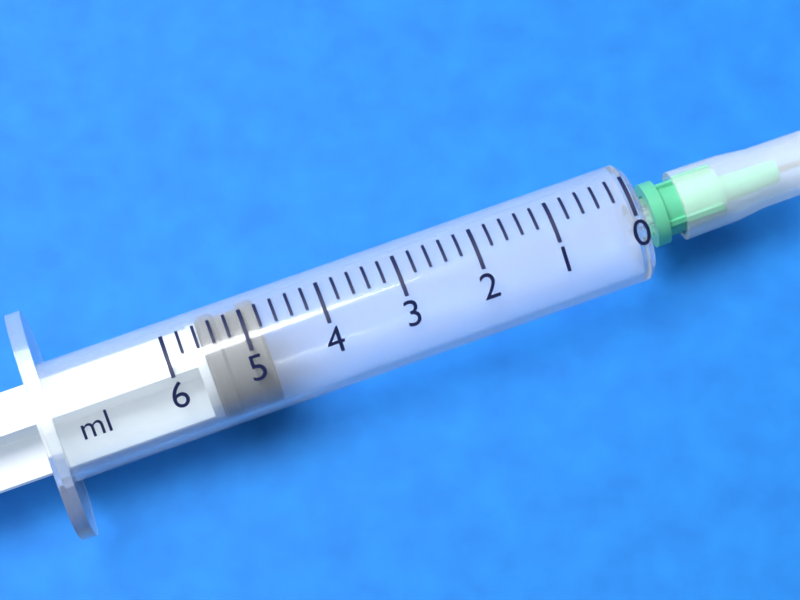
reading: 4.8 ml
